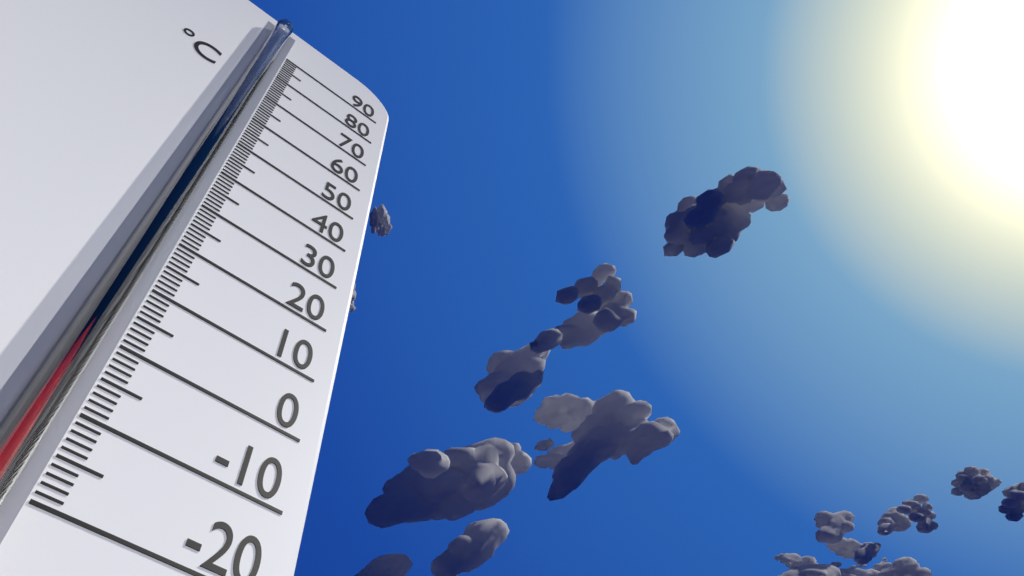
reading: 5 °C
